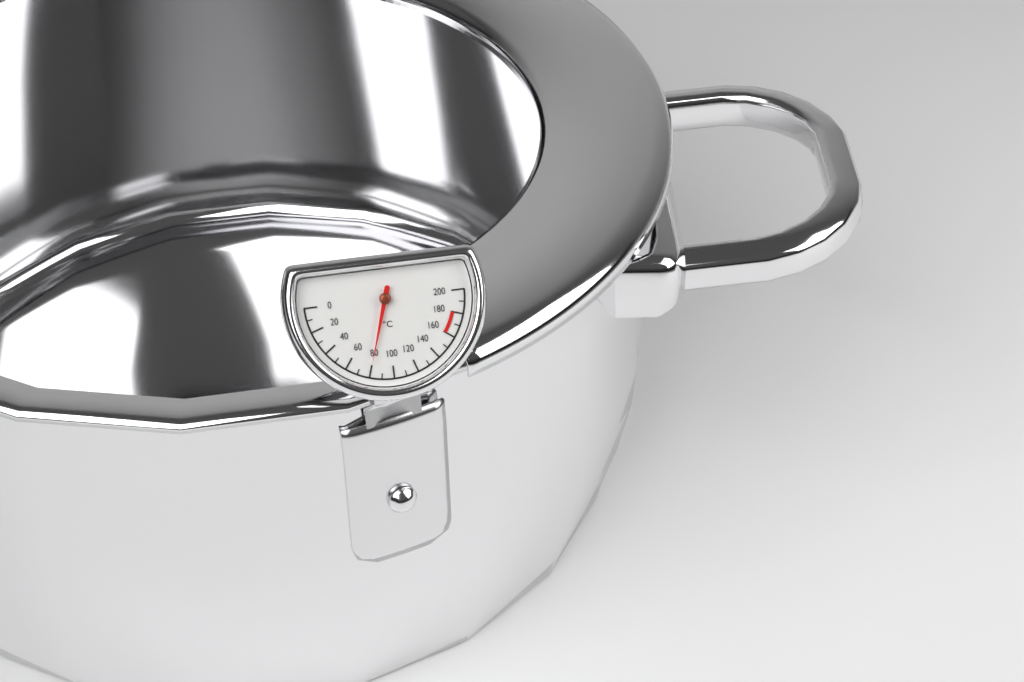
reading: 80 °C
